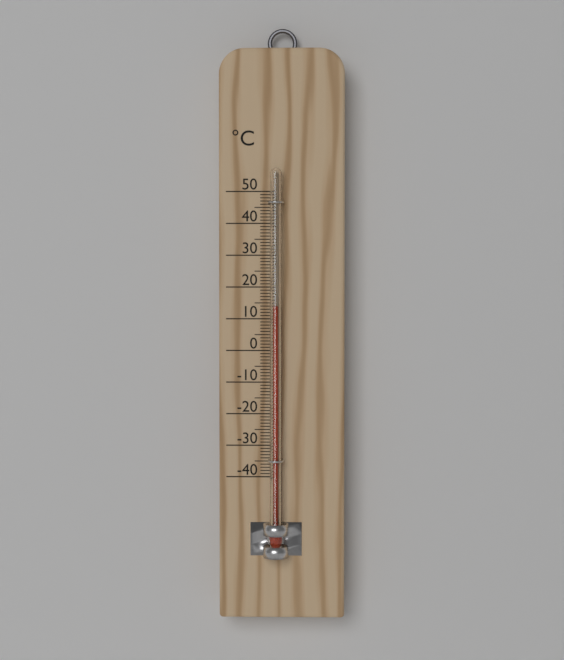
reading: 14 °C
